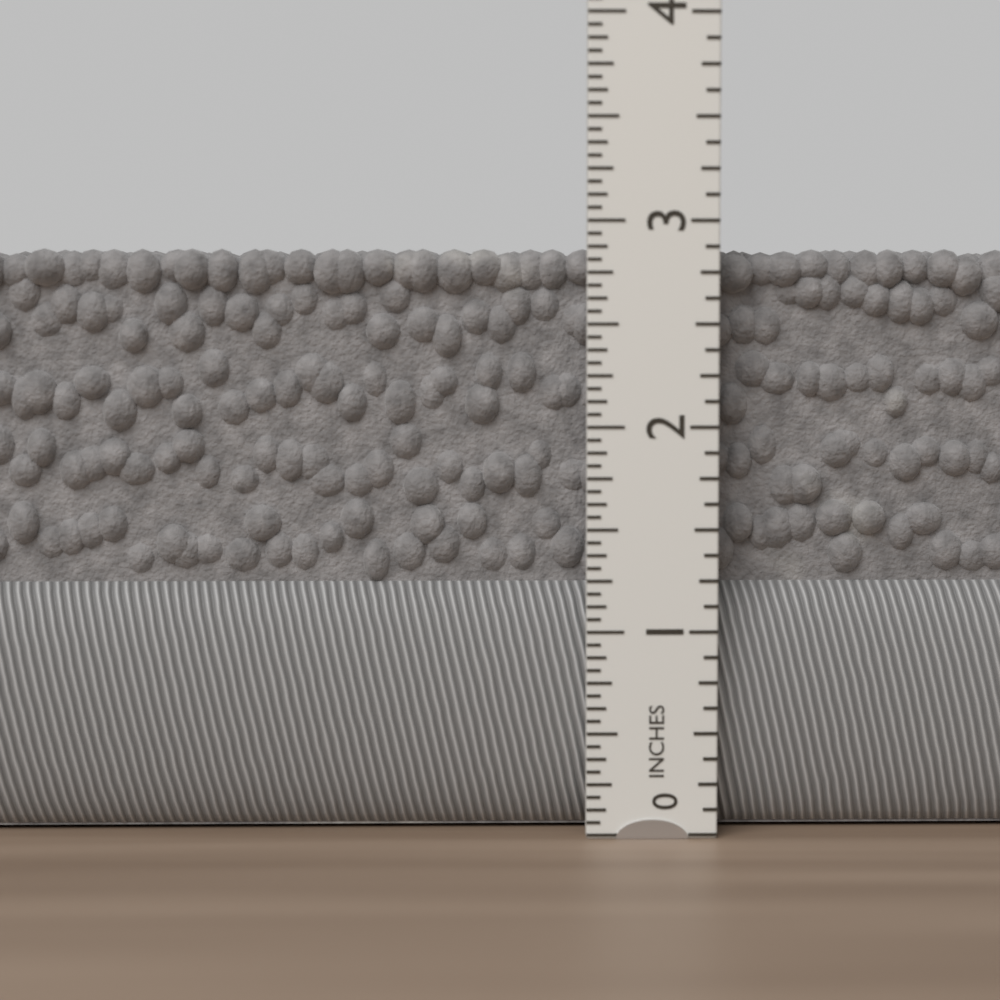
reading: 2.8750 in
